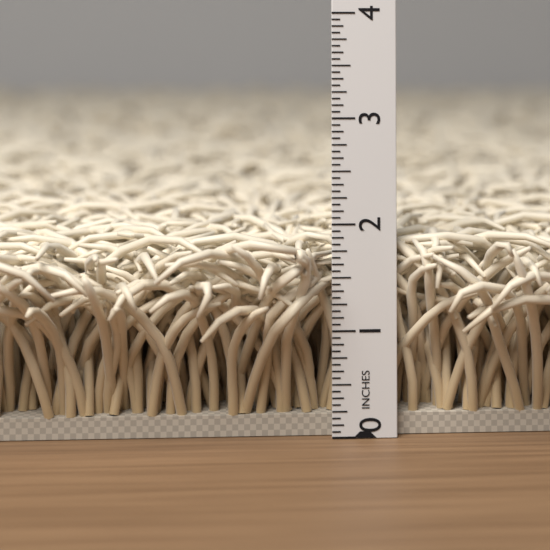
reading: 1.9375 in
